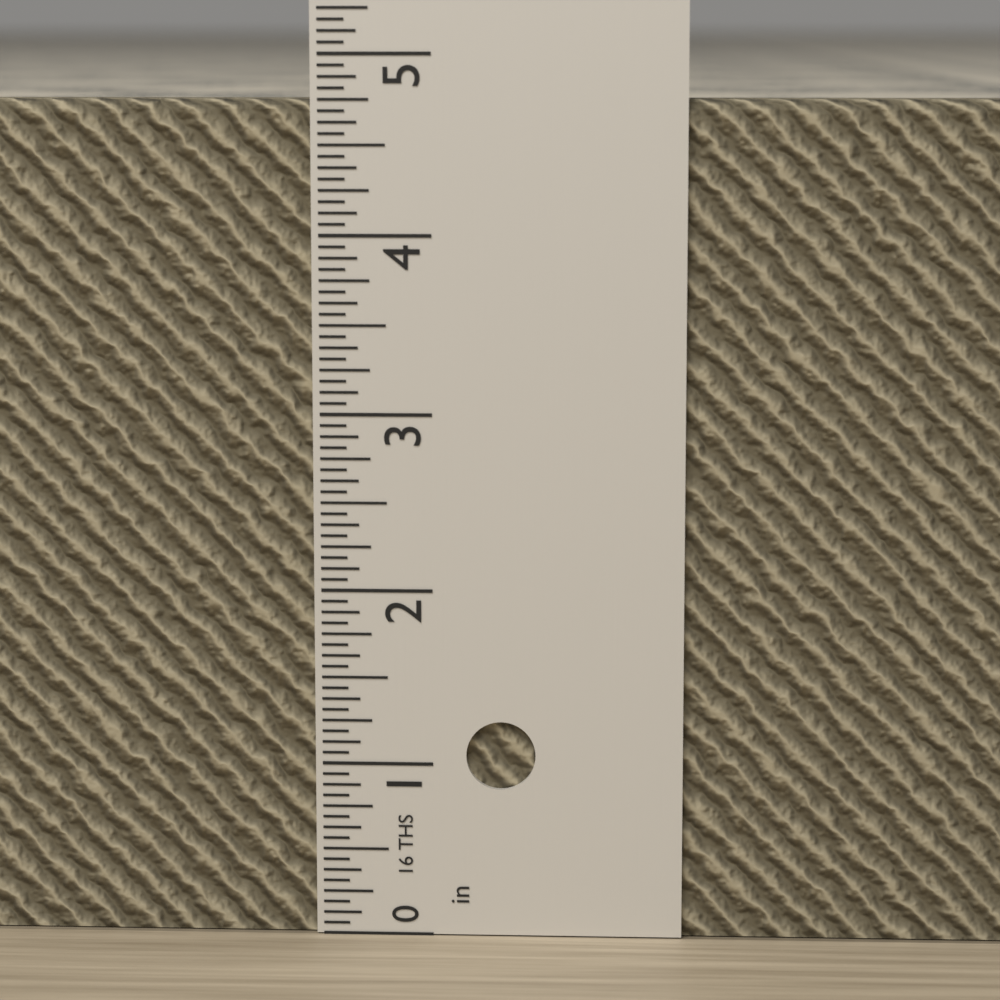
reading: 4.7500 in
